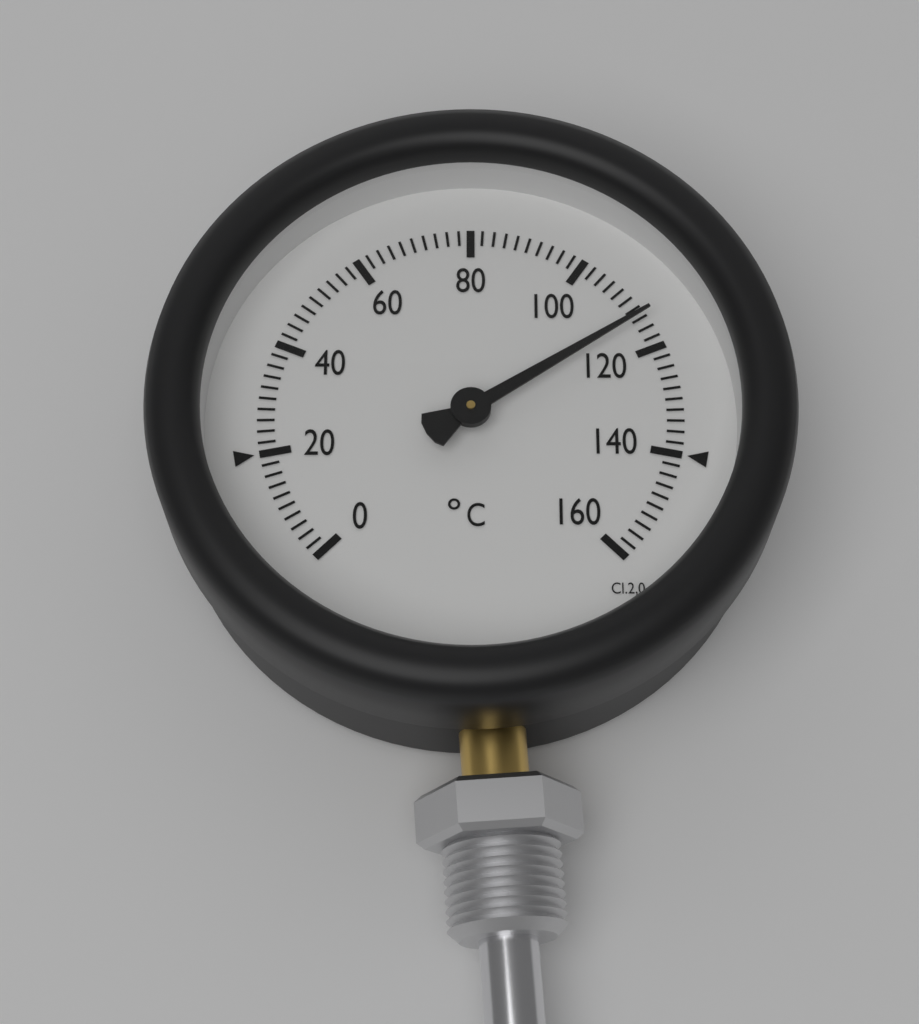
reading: 114 °C
